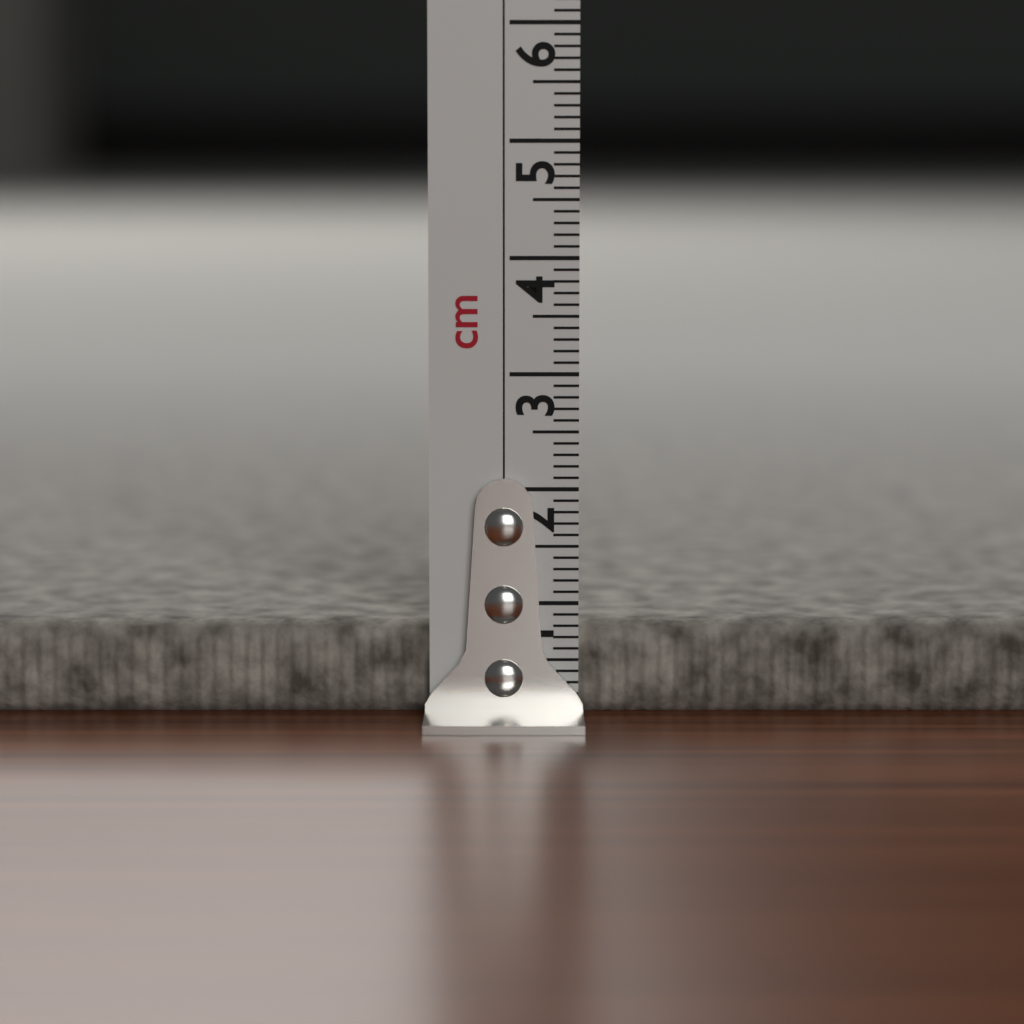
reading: 0.8 cm
